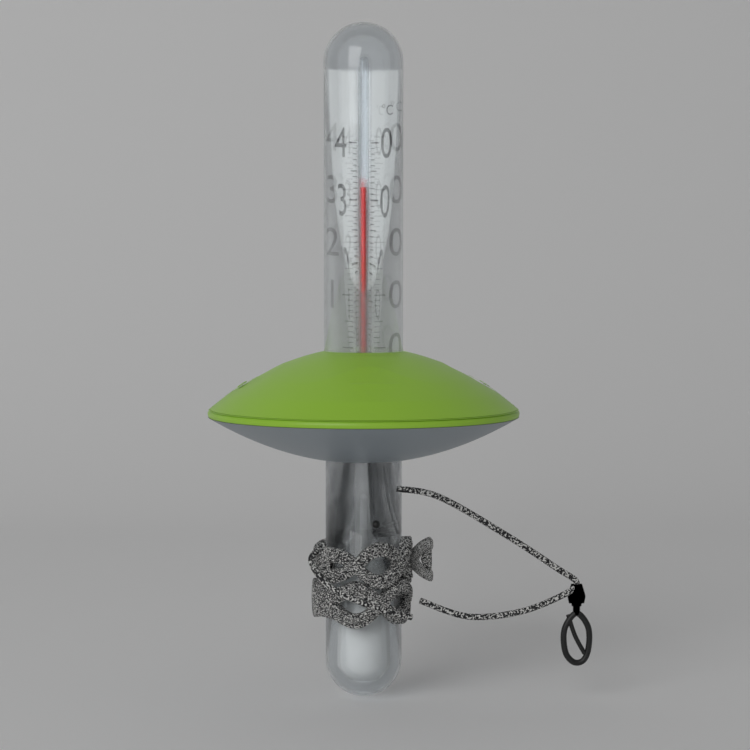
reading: 32 °C
